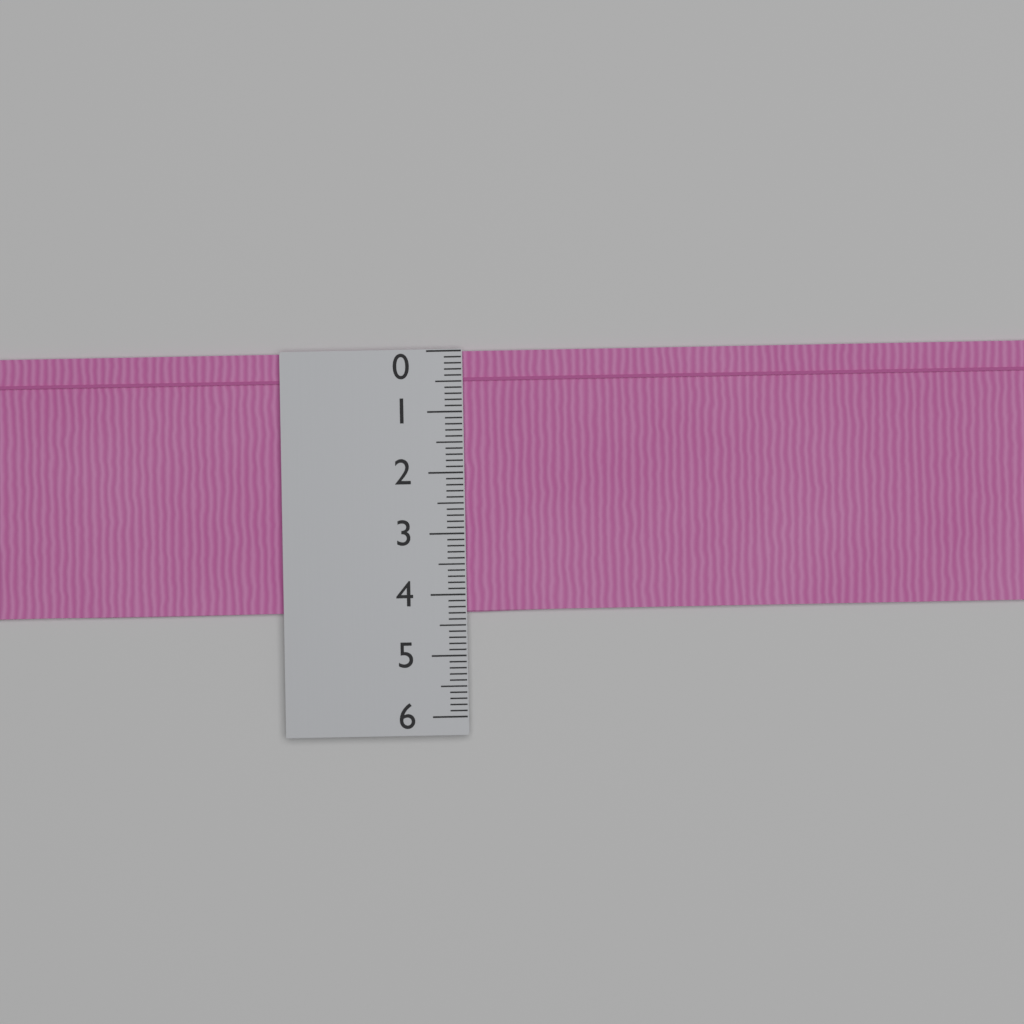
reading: 4.3 (no unit)
